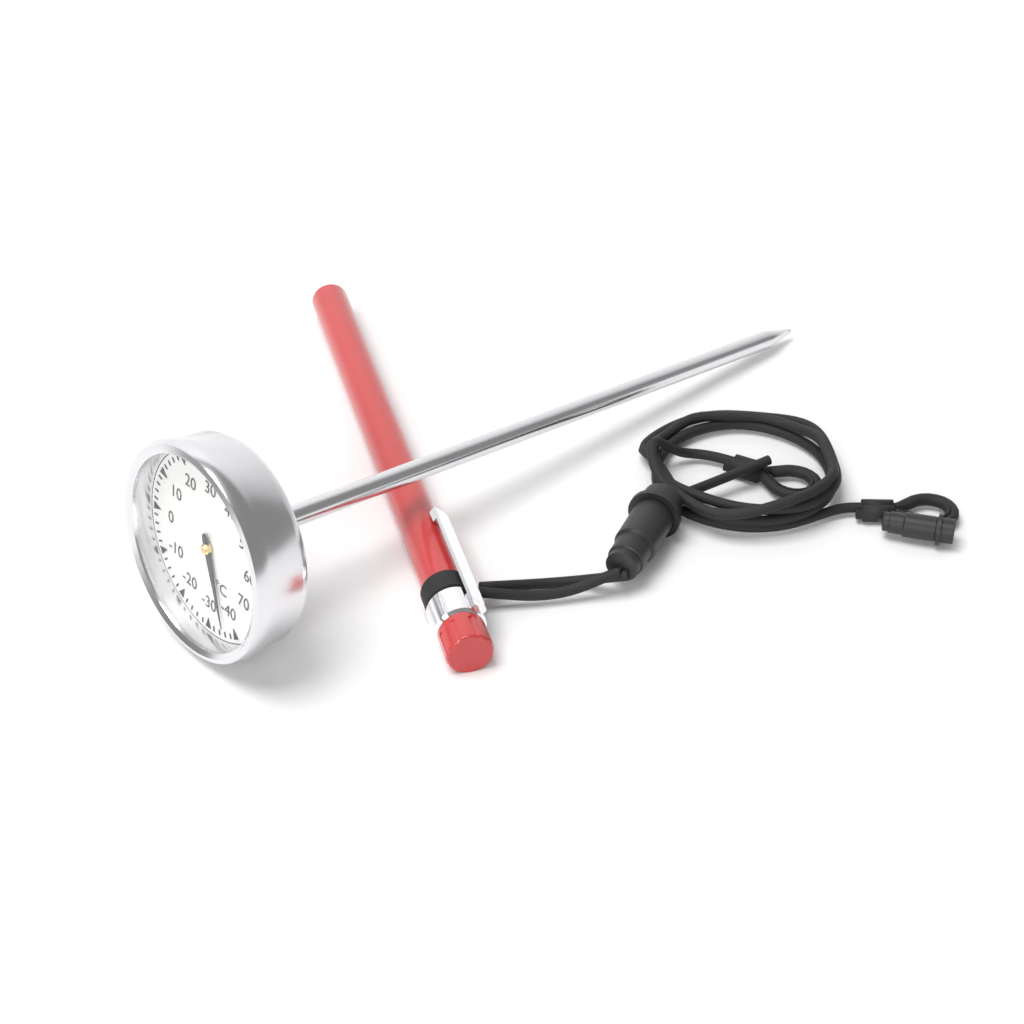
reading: -36 °C
